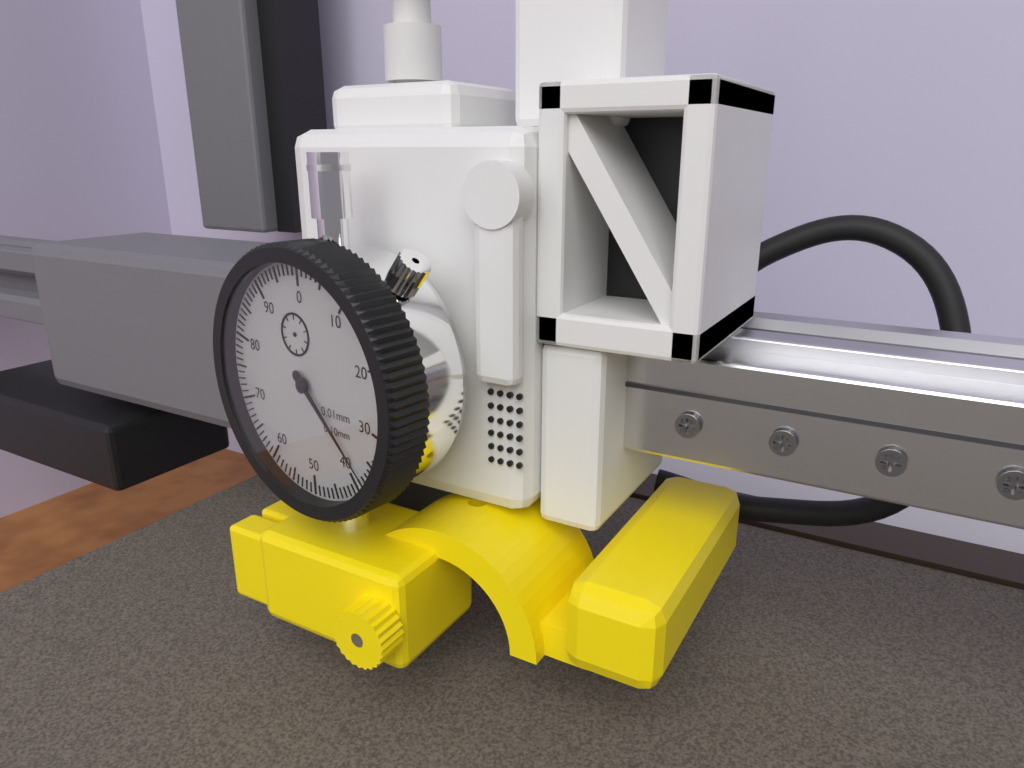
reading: 38 0.01mm
